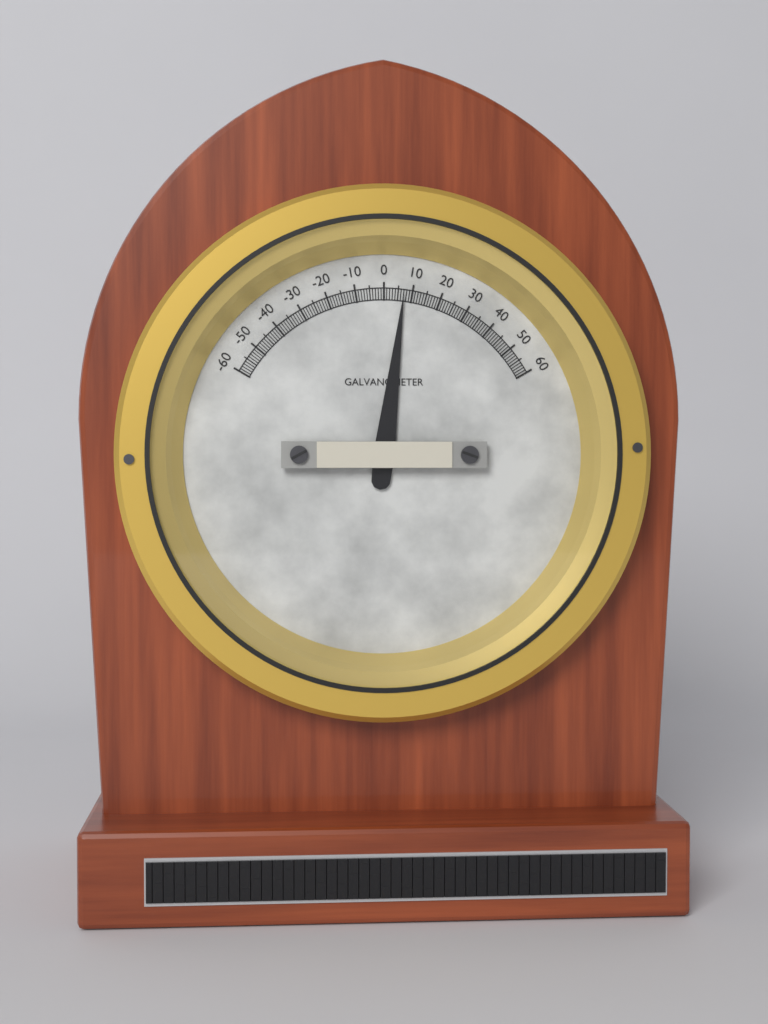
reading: 7 (no unit)
